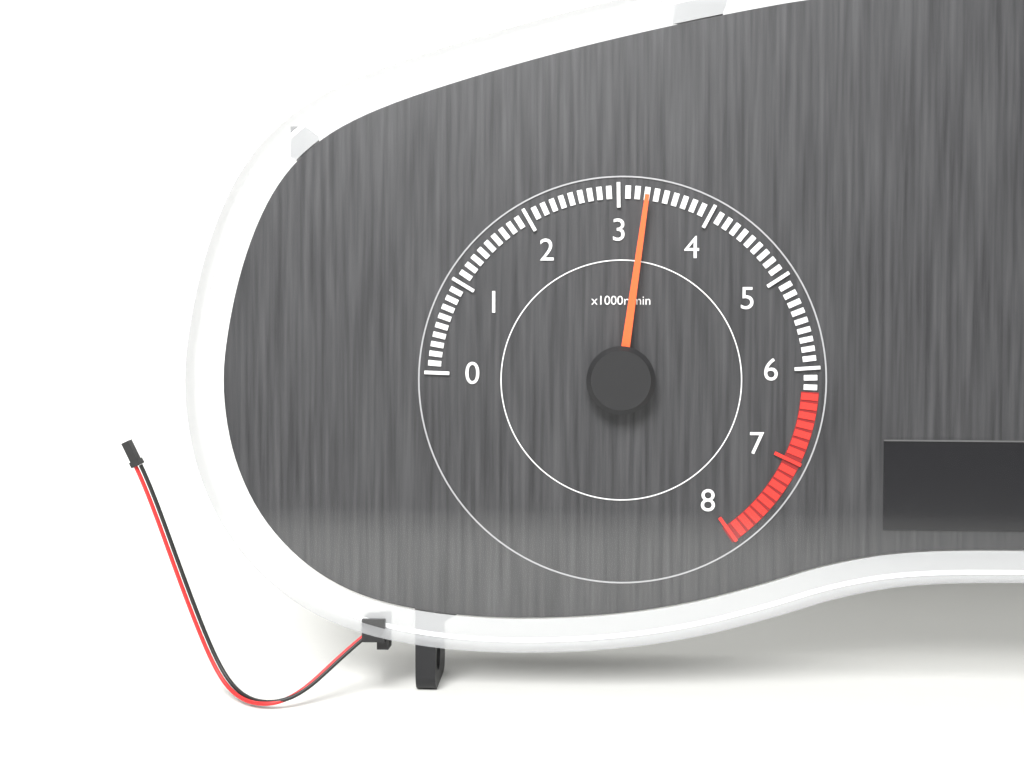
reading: 3300 r/min
